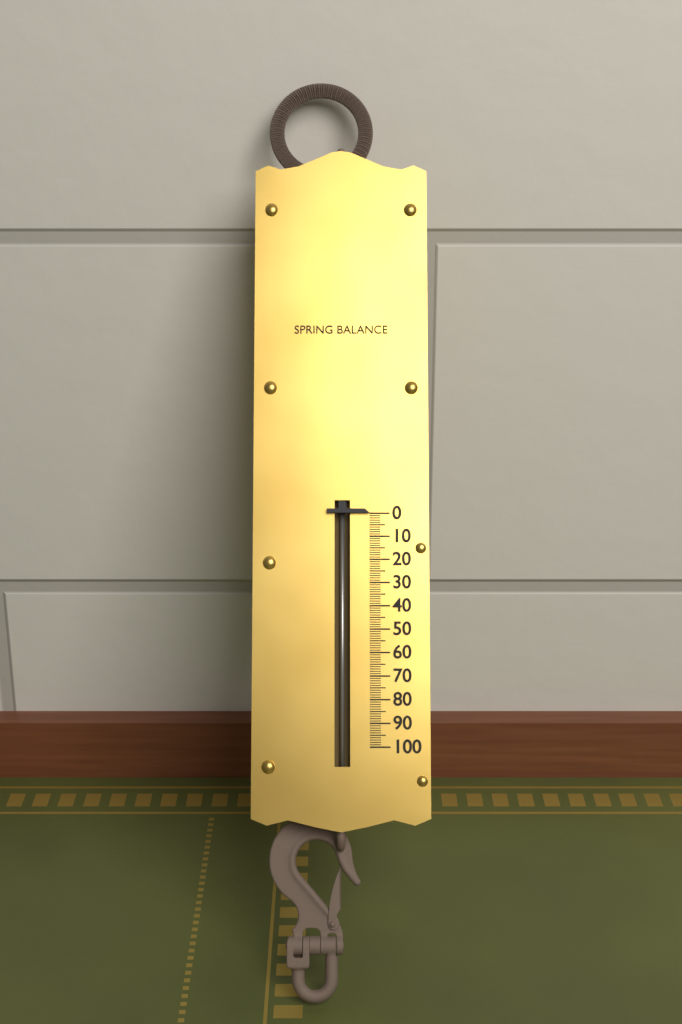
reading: 0 (no unit)
